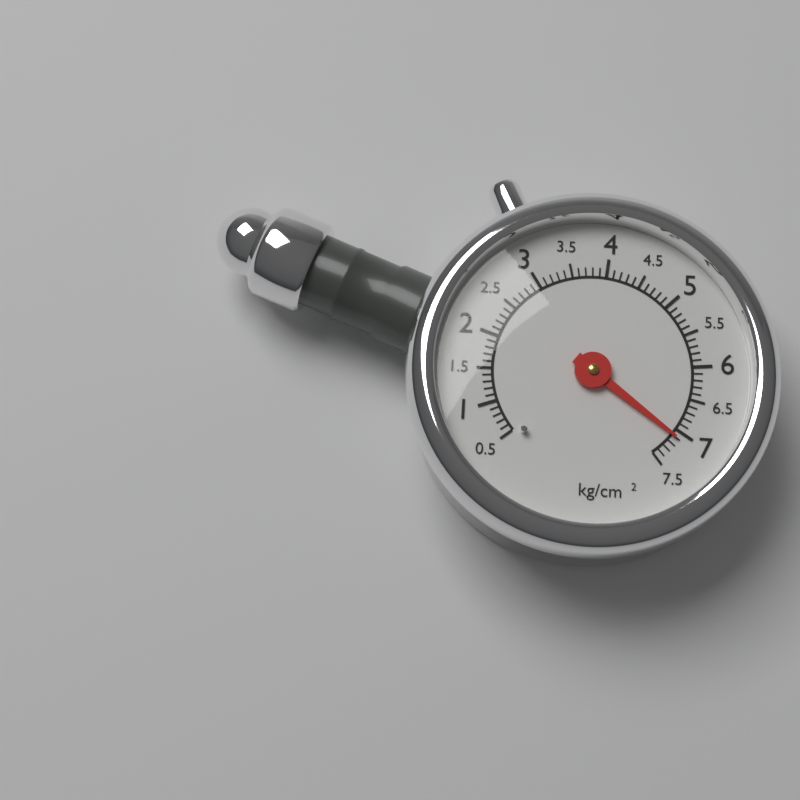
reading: 7.1 kg/cm²
